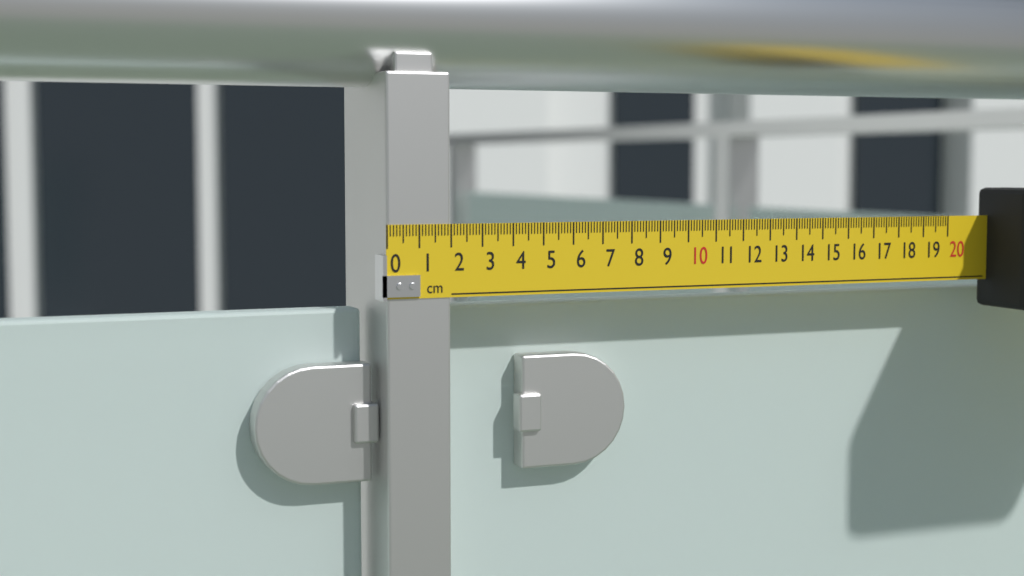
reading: 2.0 cm
